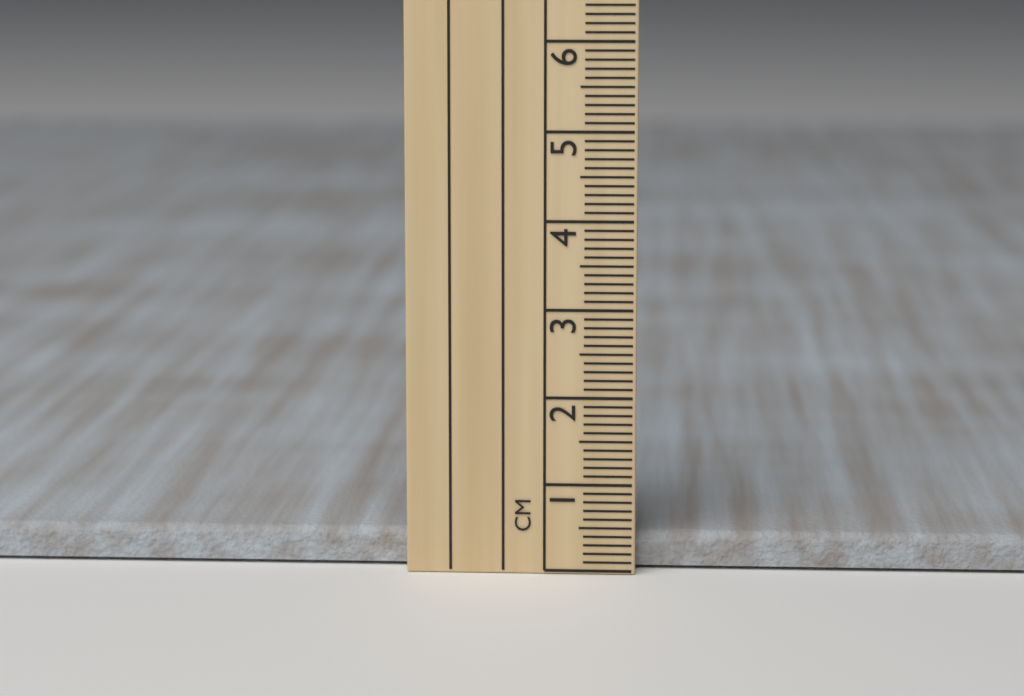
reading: 0.4 cm
